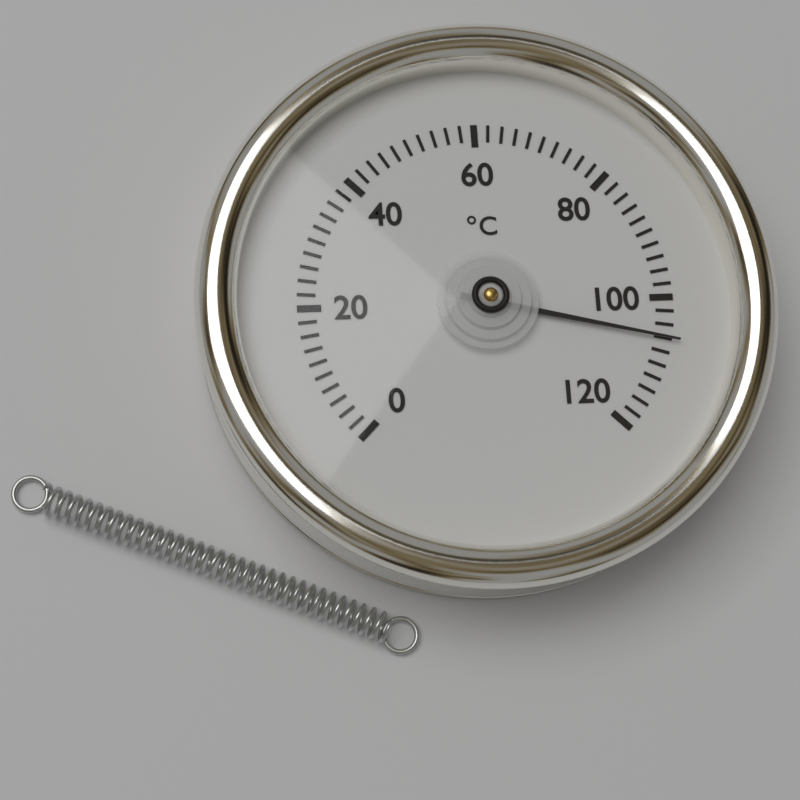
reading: 106 °C
